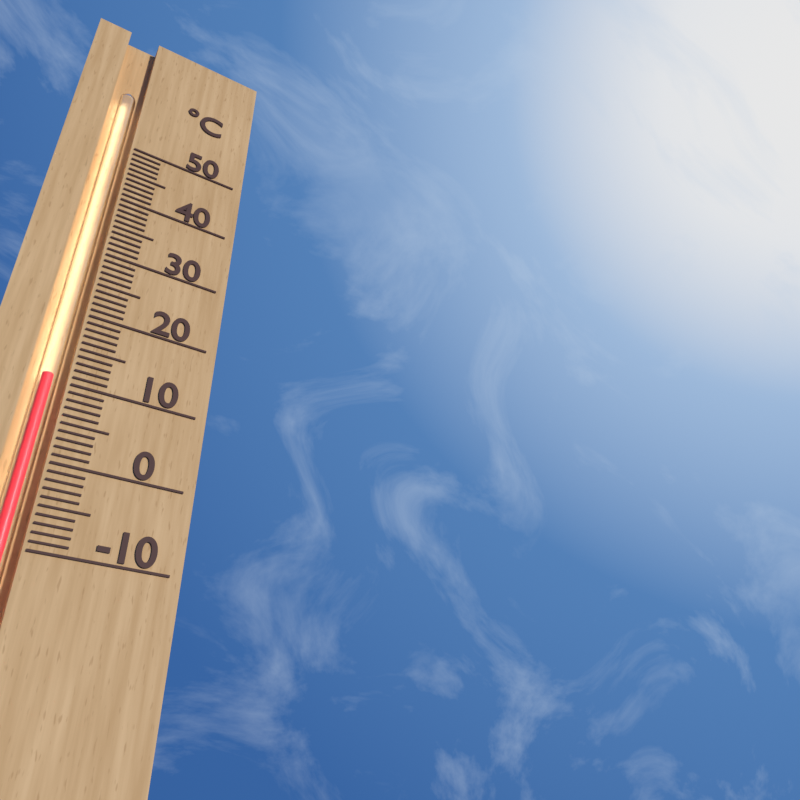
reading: 11 °C
